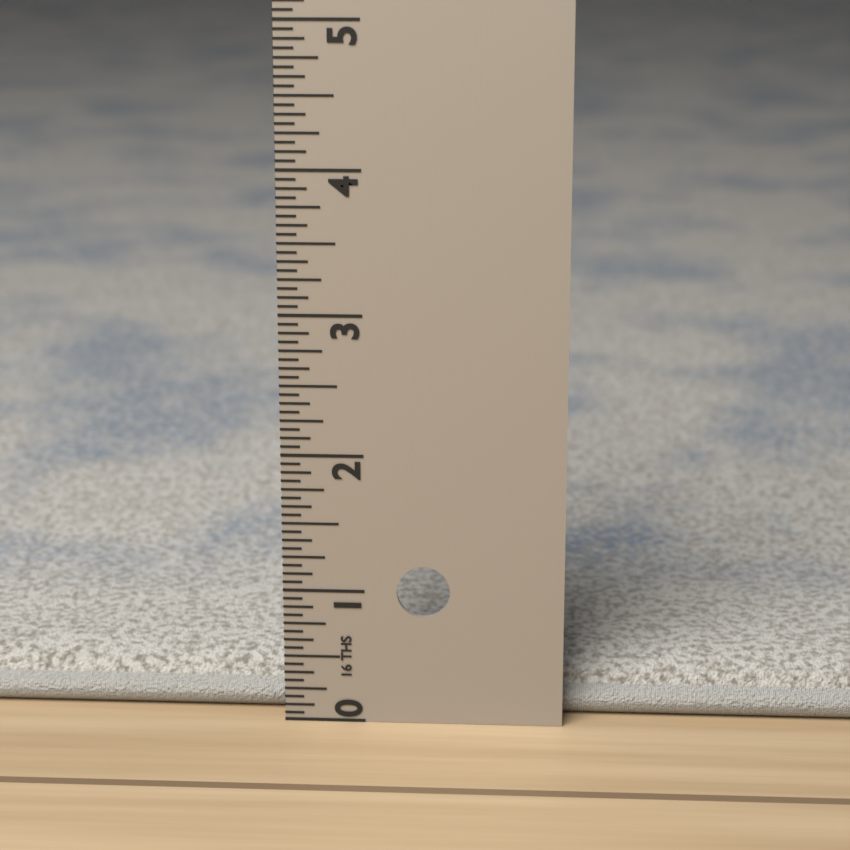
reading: 0.3750 in
